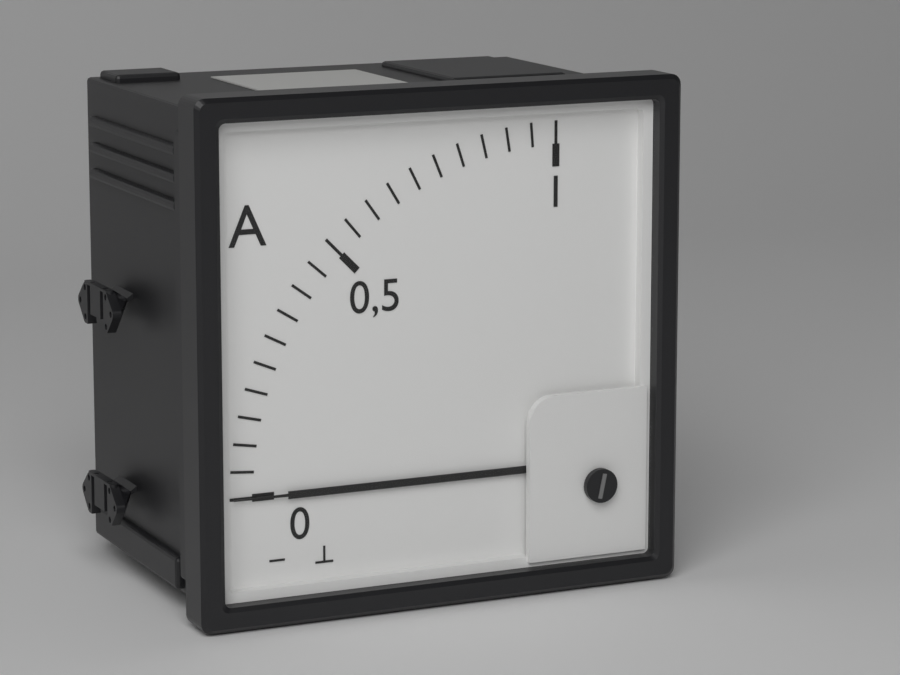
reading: 0.00 A
